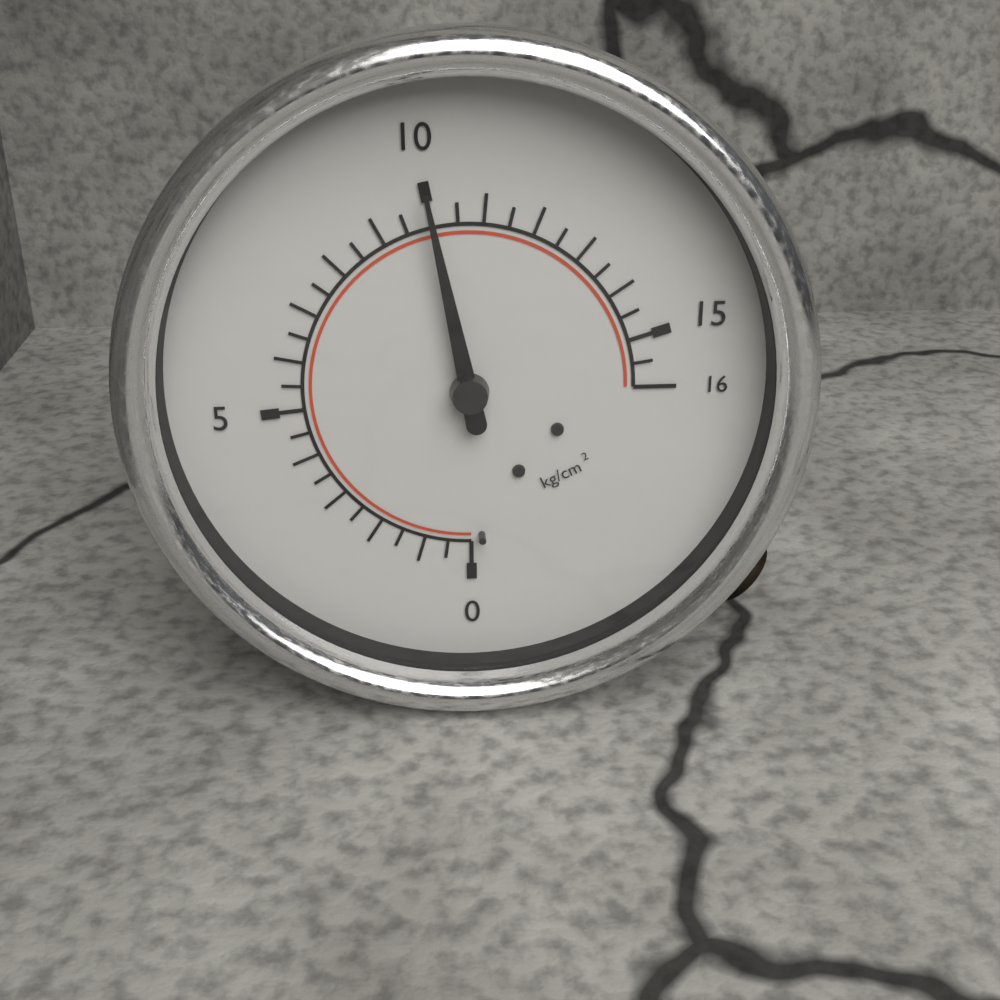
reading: 10.0 kg/cm²
